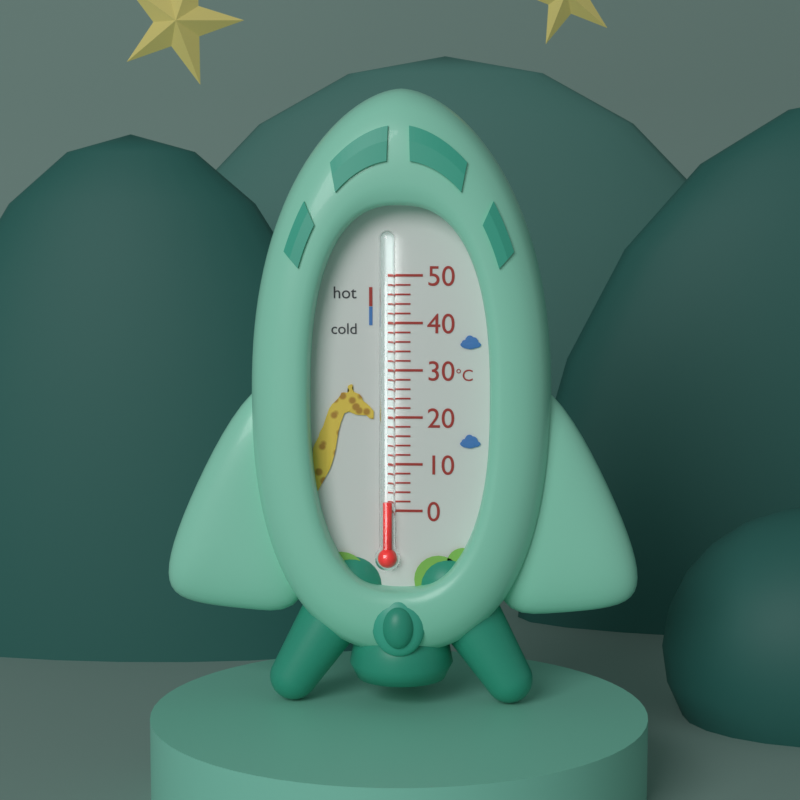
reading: 2 °C
